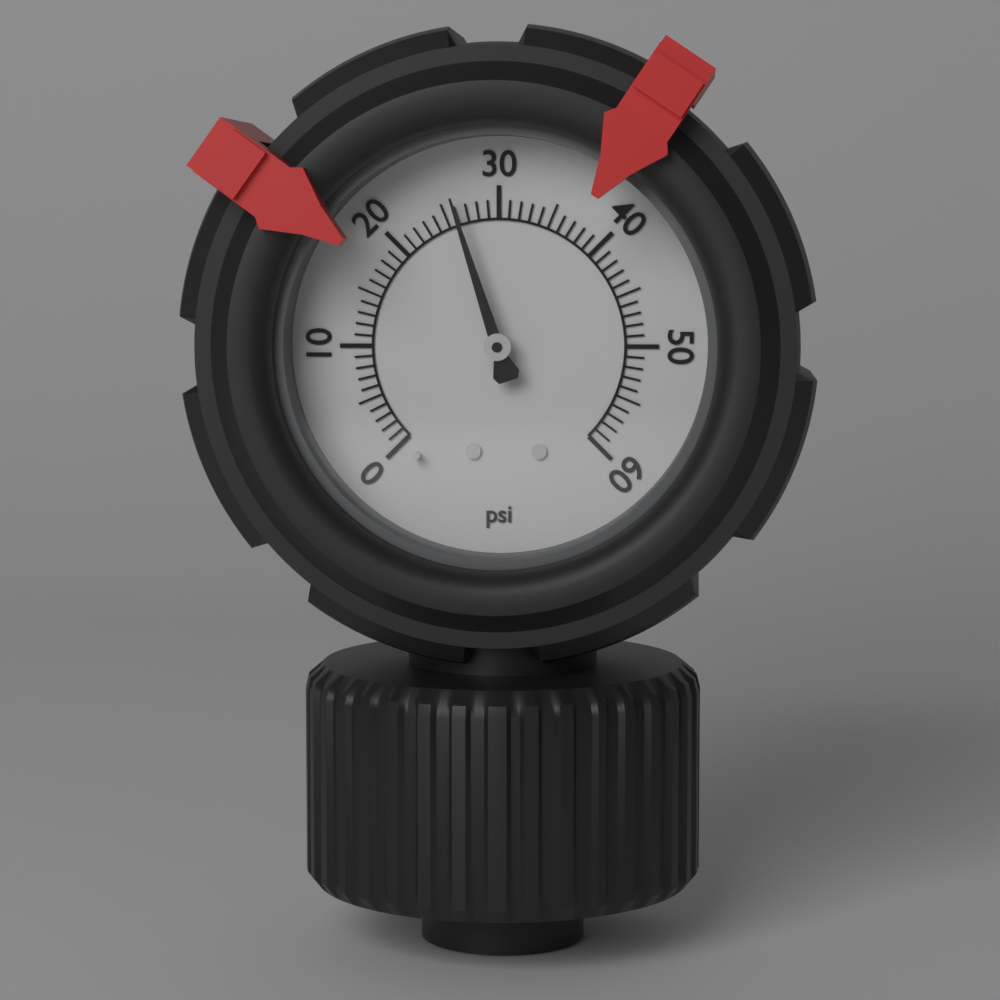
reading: 26 psi
